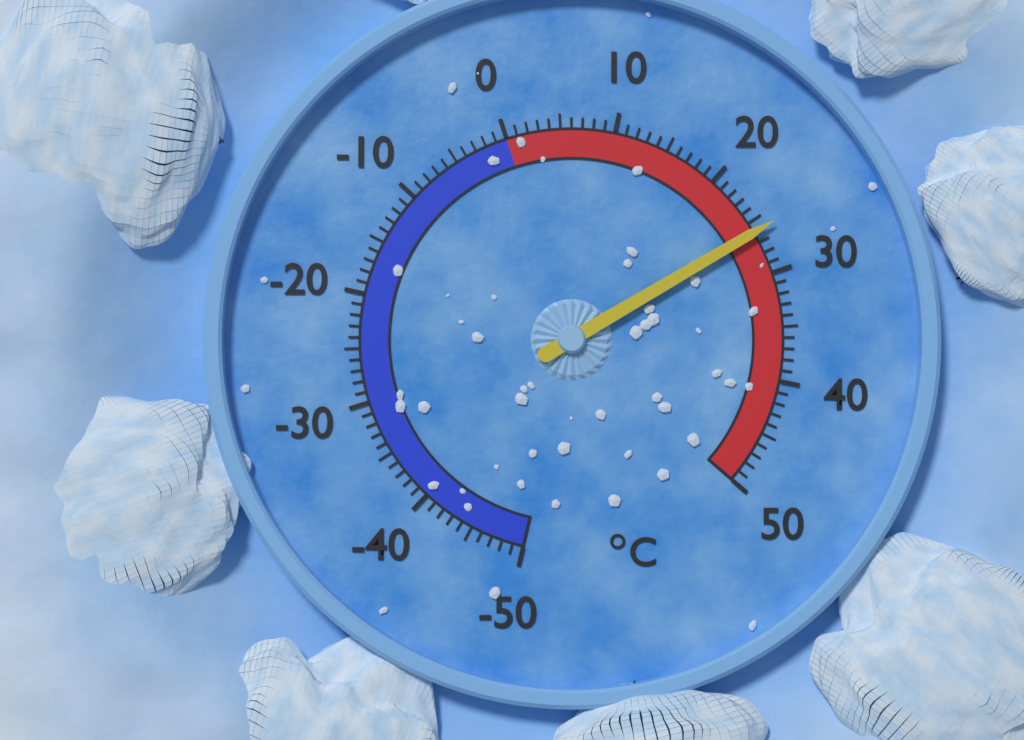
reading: 26 °C
